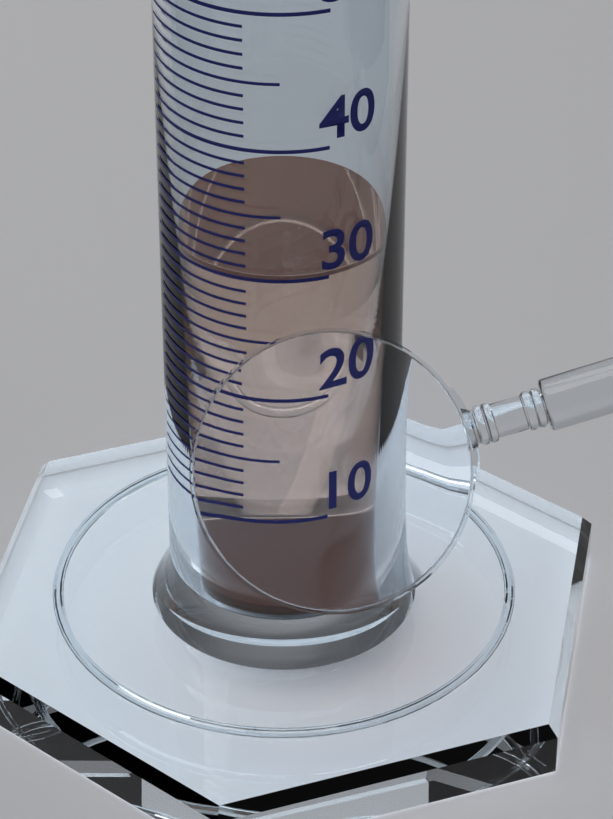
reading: 30 ml
